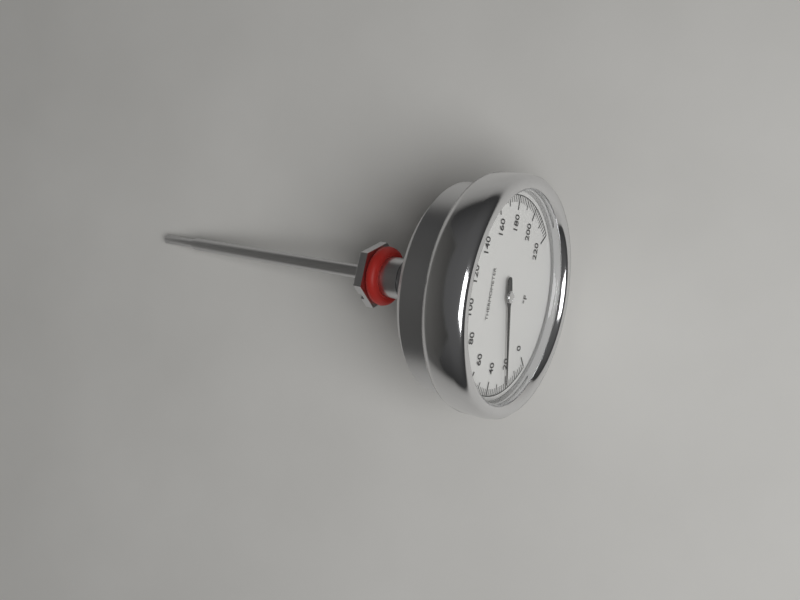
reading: 22 °F
